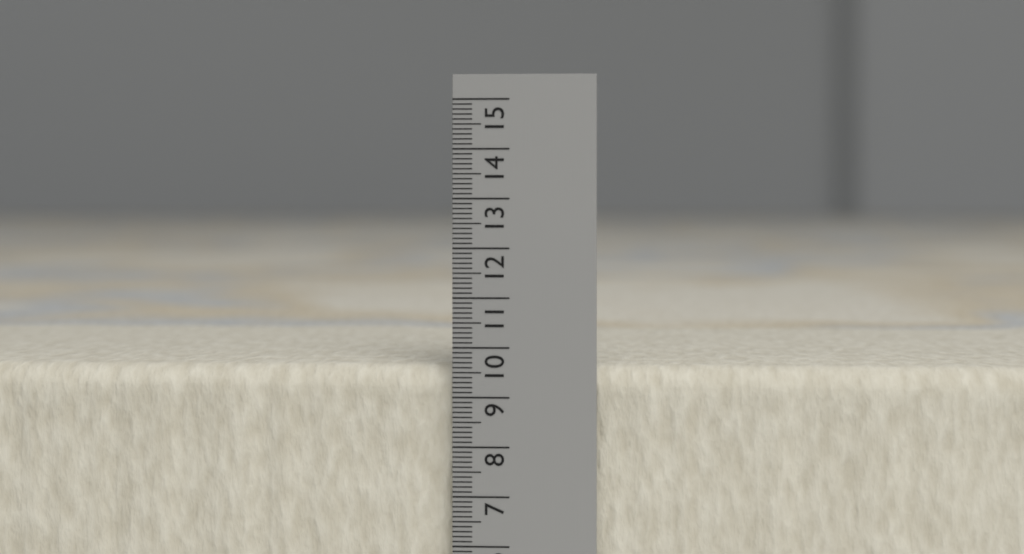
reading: 9.6 (no unit)
